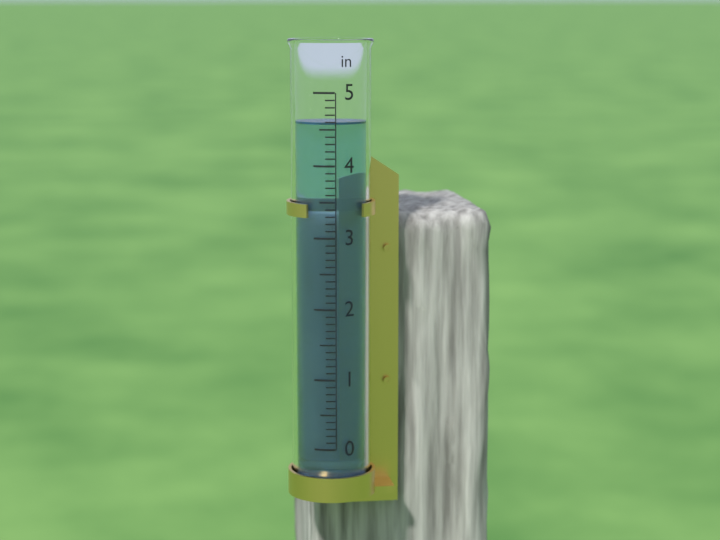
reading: 4.6 in
